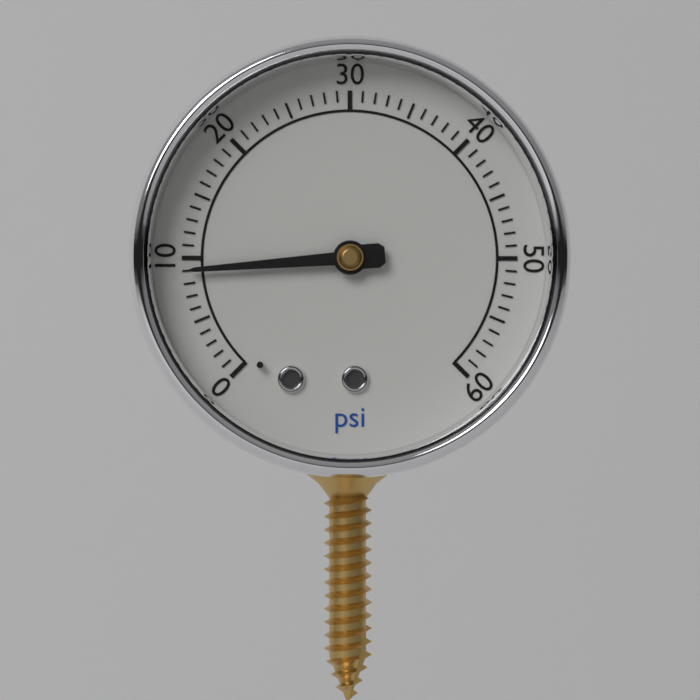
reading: 9 psi
